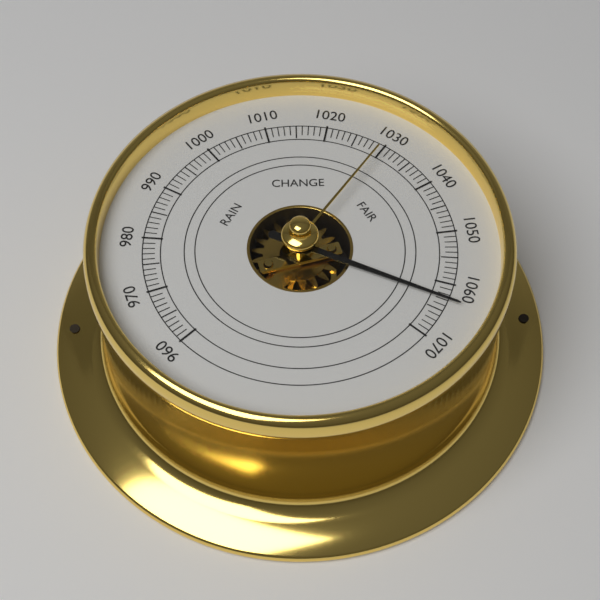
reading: 1063 (no unit)
